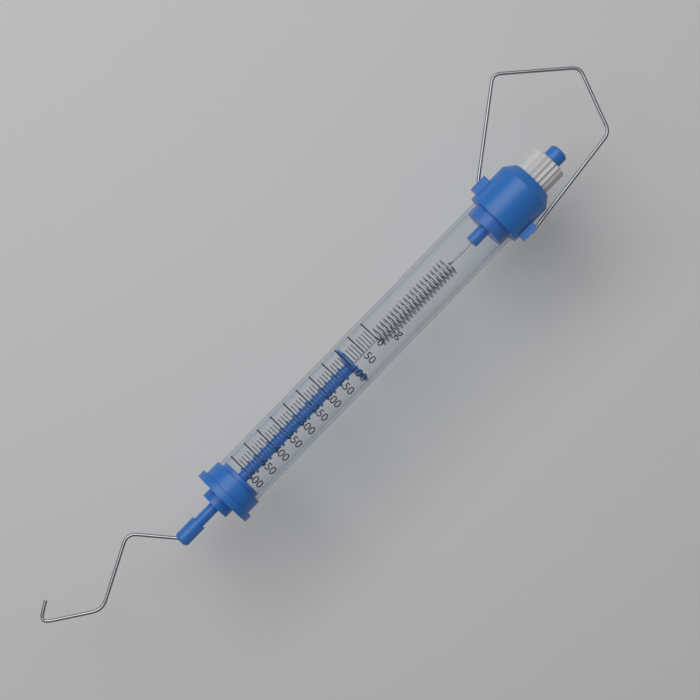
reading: 90 g
